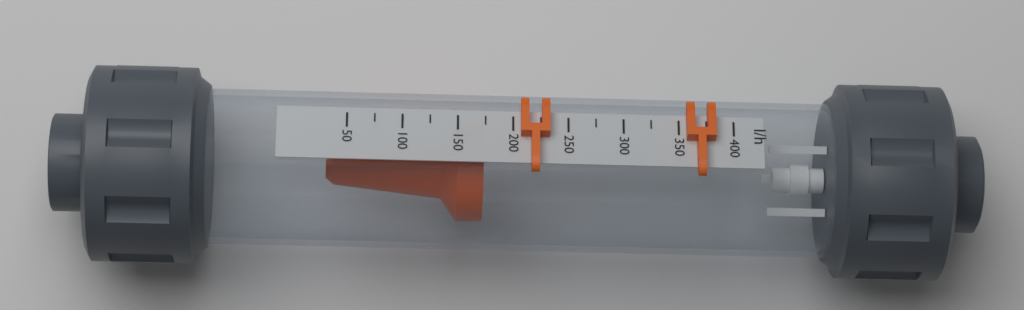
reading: 175 l/h
